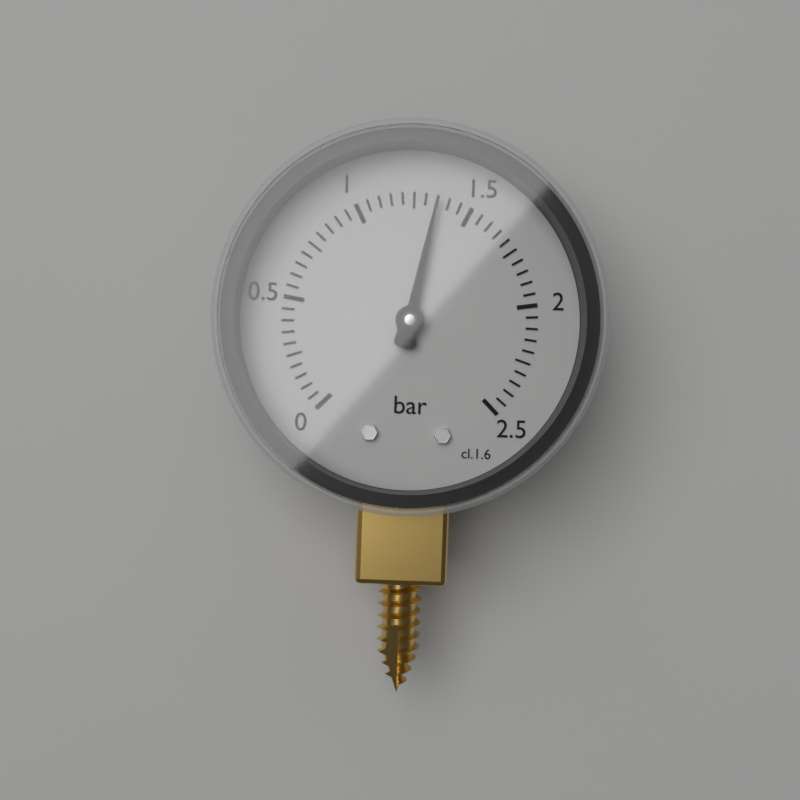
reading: 1.35 bar
